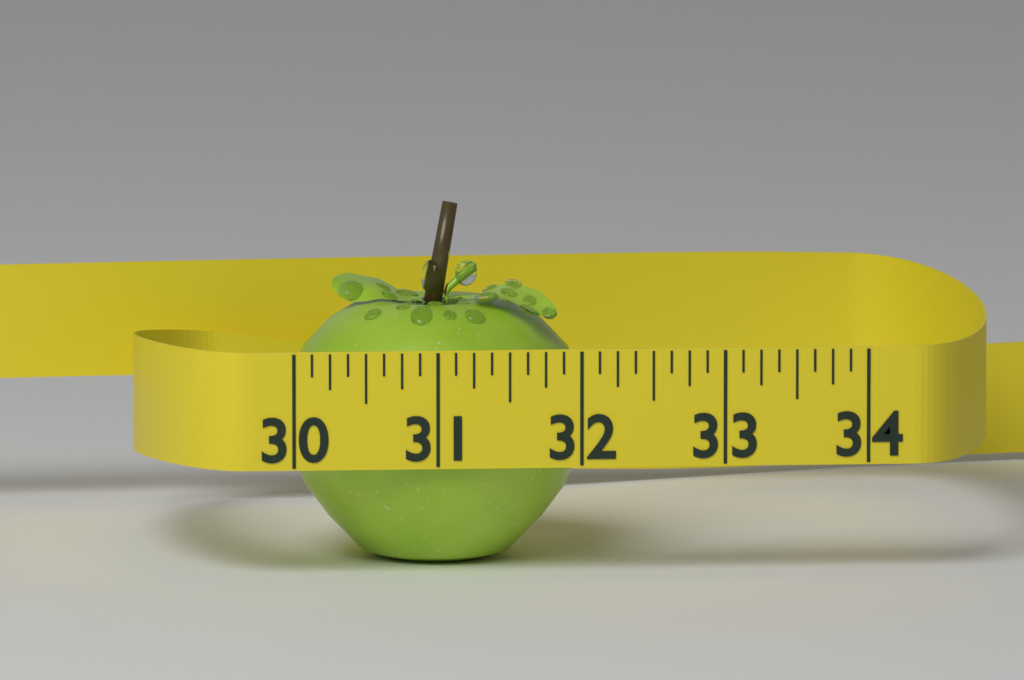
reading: 32.125 (no unit)
